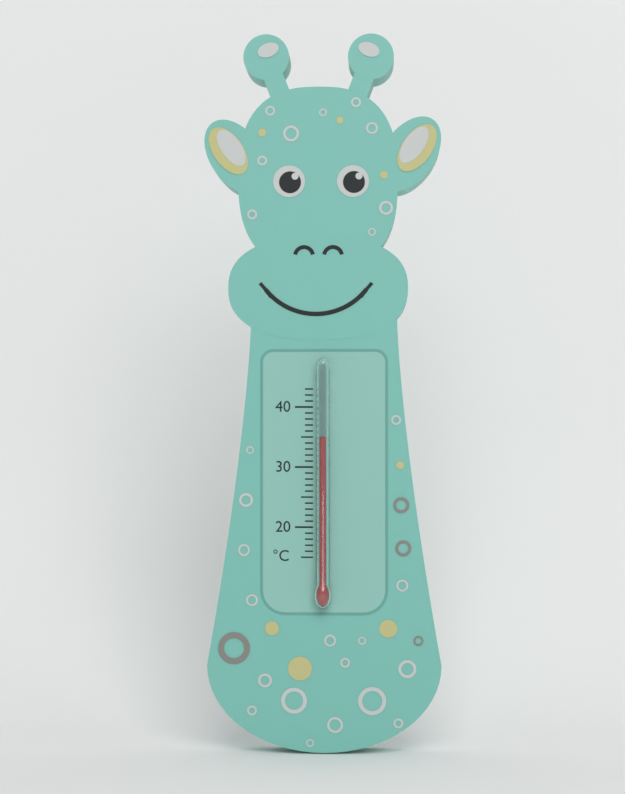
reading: 35 °C
